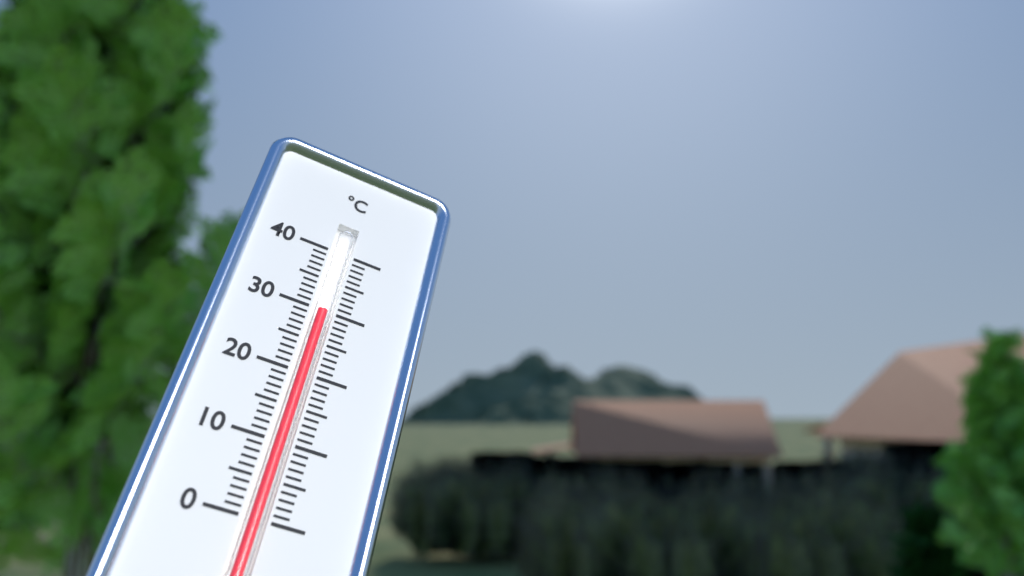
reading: 30 °C
